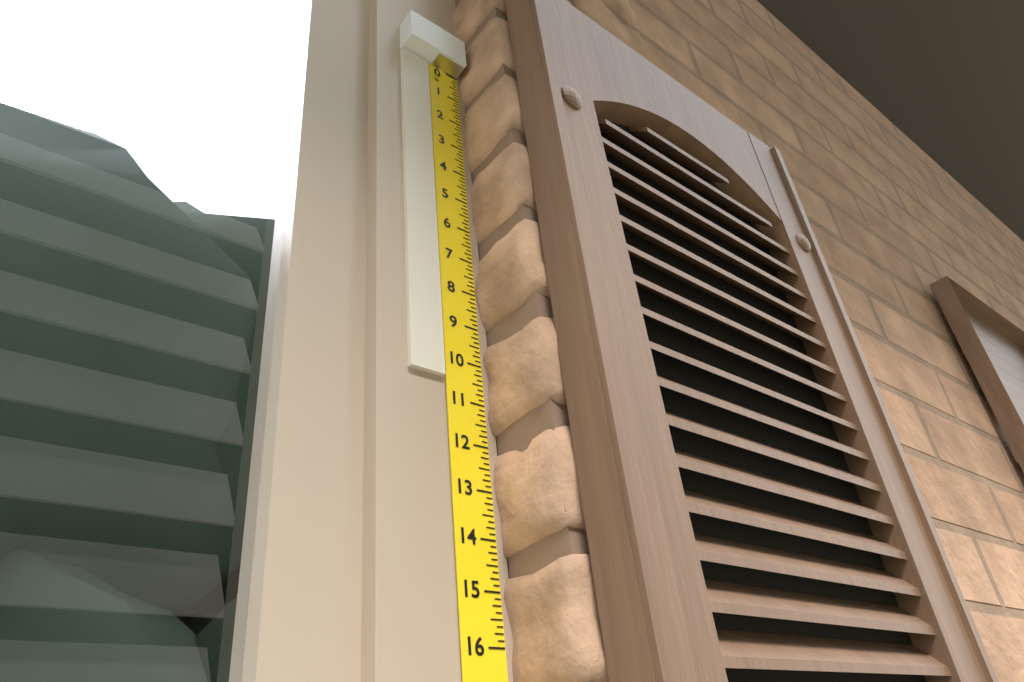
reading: 10.500 in
